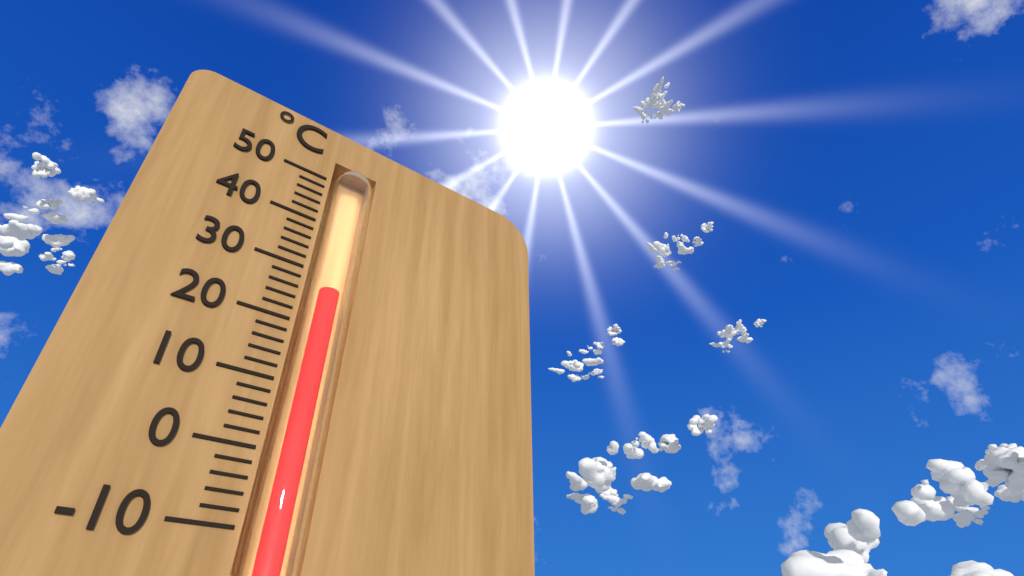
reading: 27 °C
